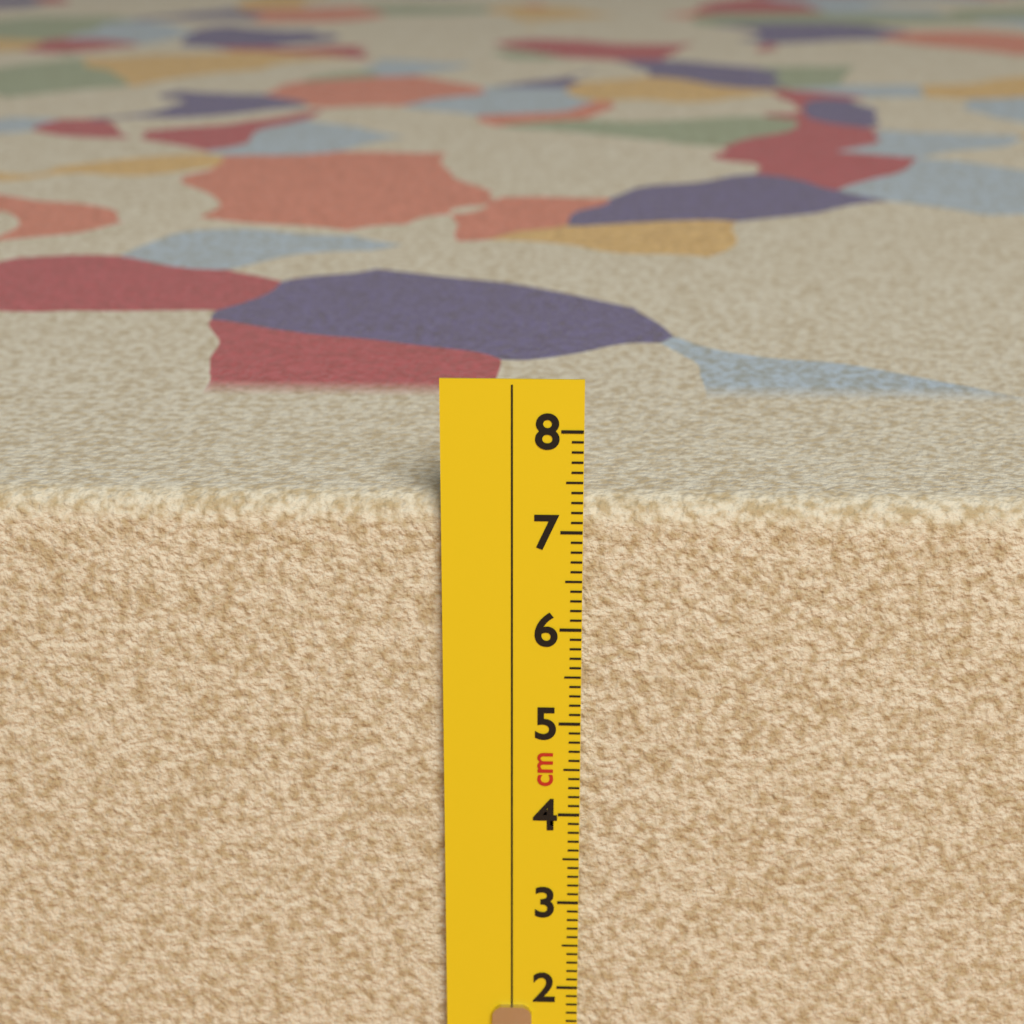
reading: 7.3 cm
